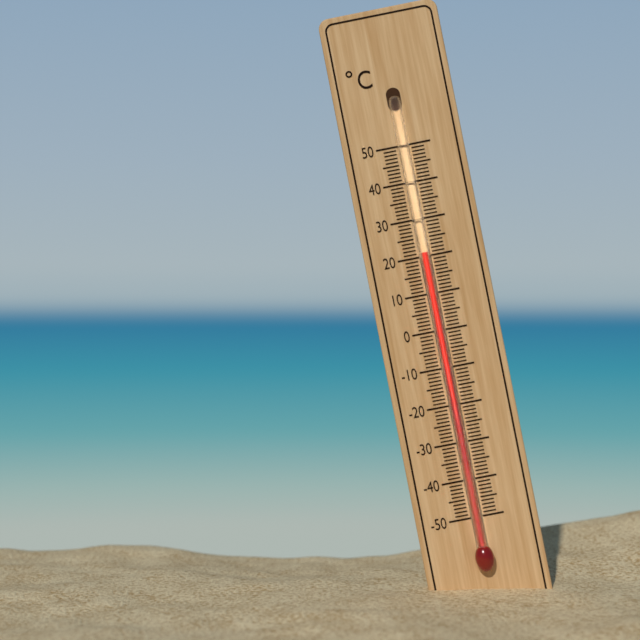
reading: 21 °C
